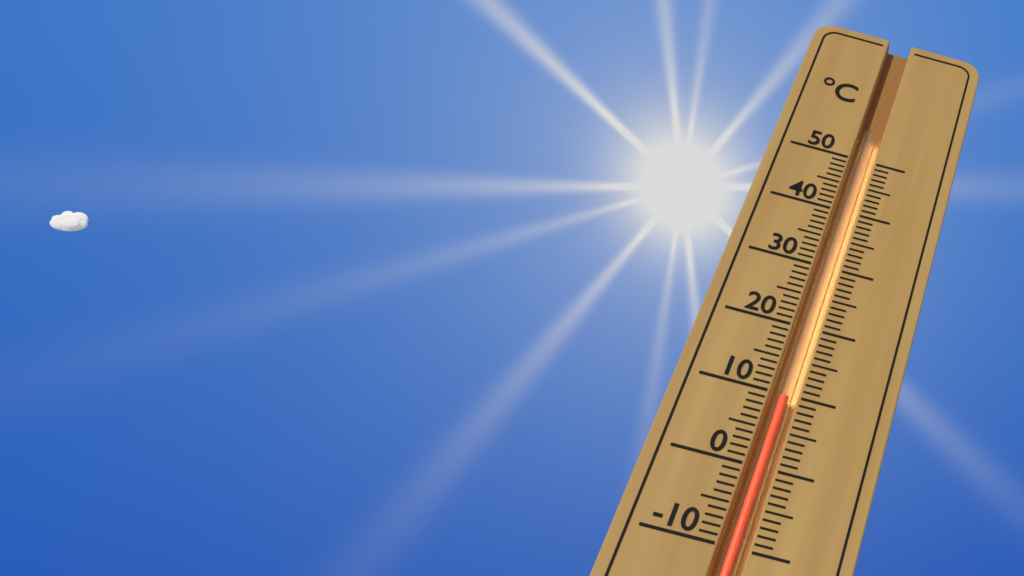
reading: 10 °C
